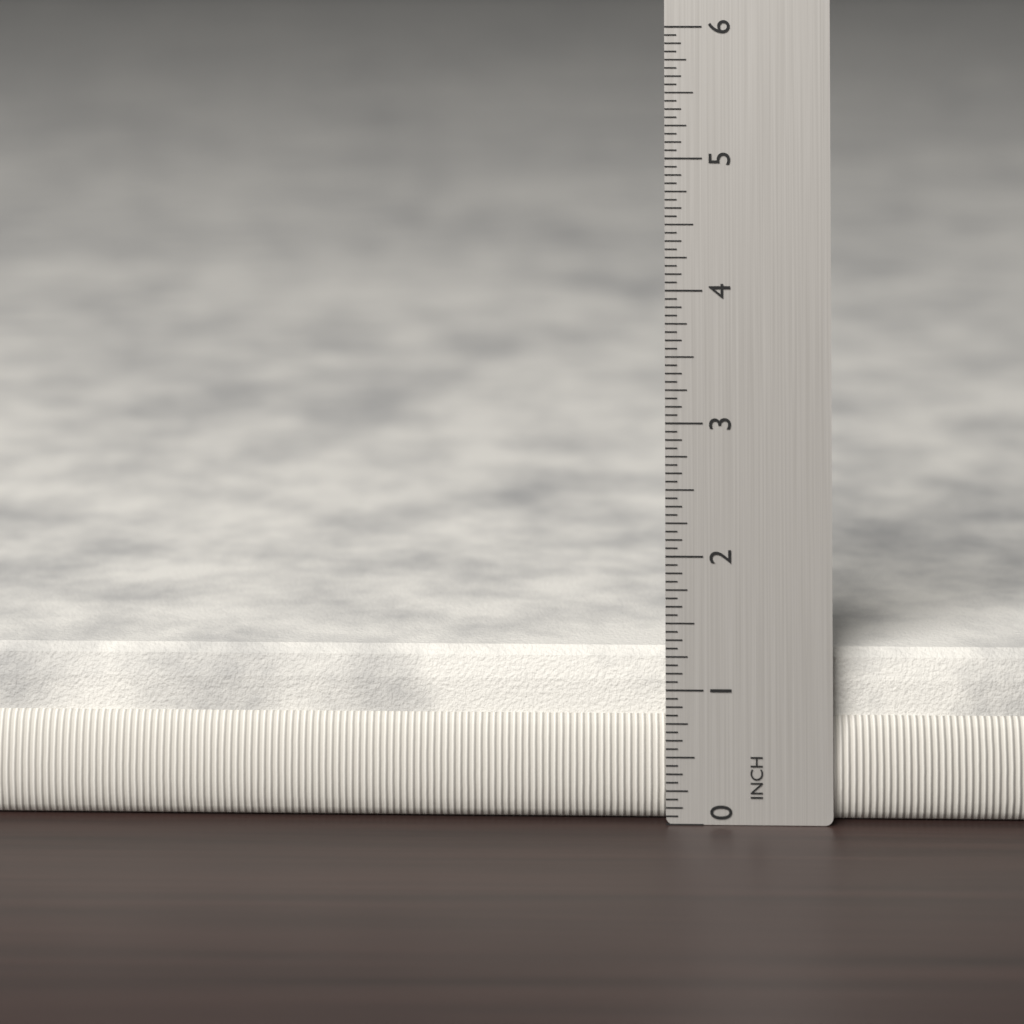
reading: 1.2500 in
